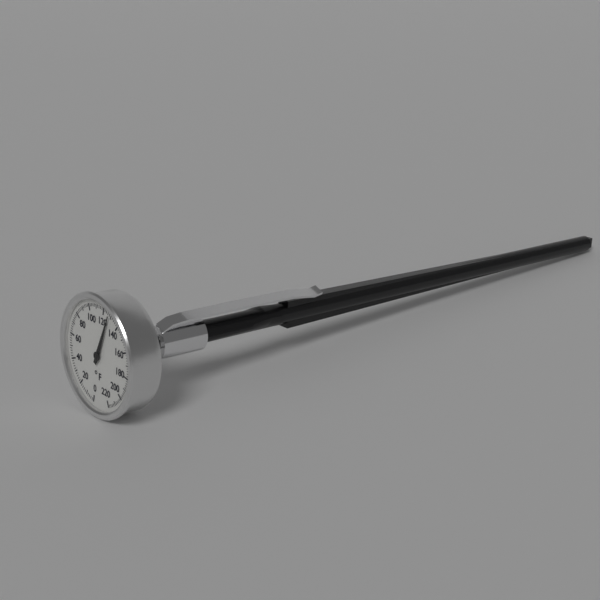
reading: 128 °F
